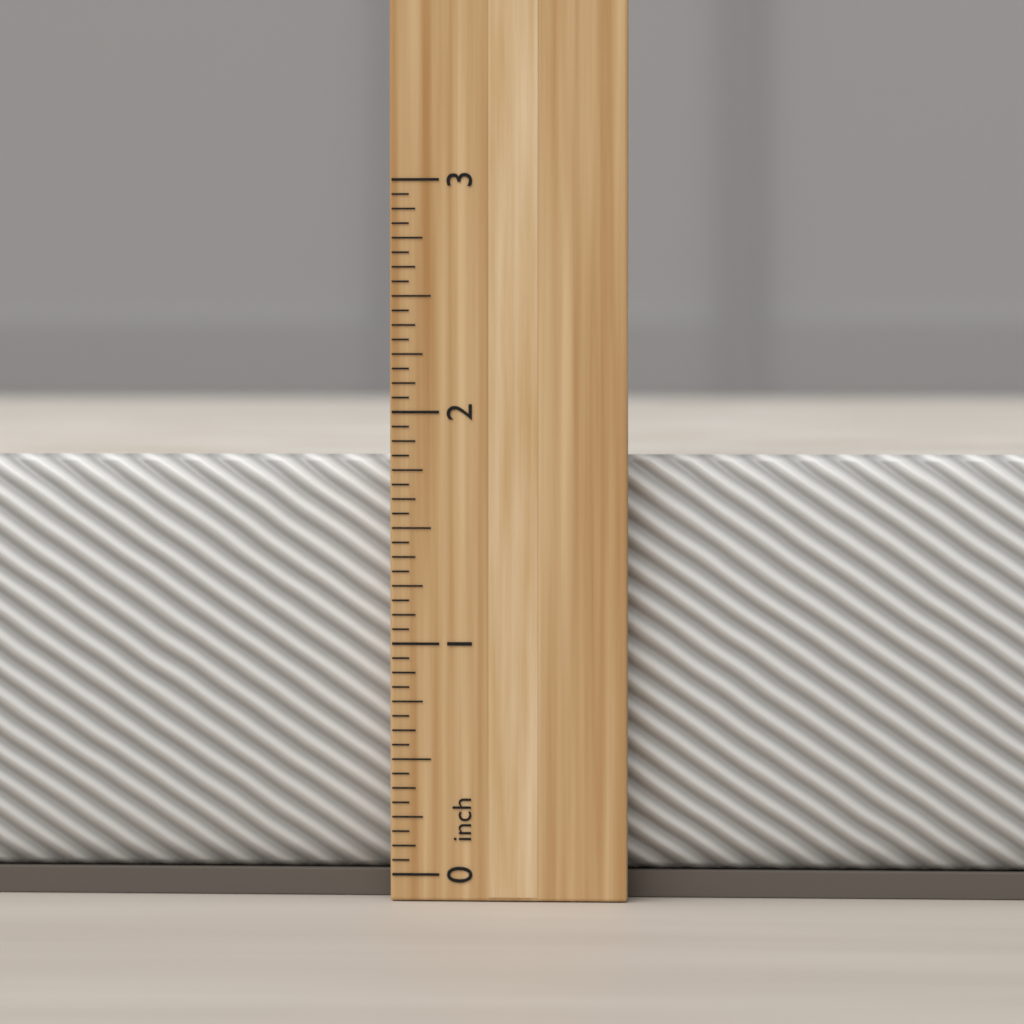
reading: 1.8125 inch
